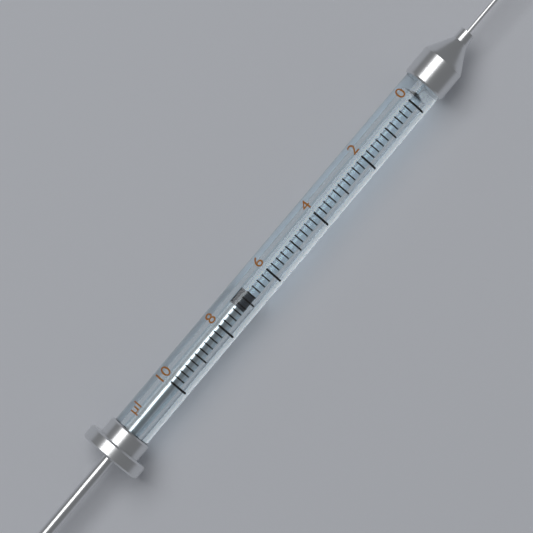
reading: 6.8 µl
